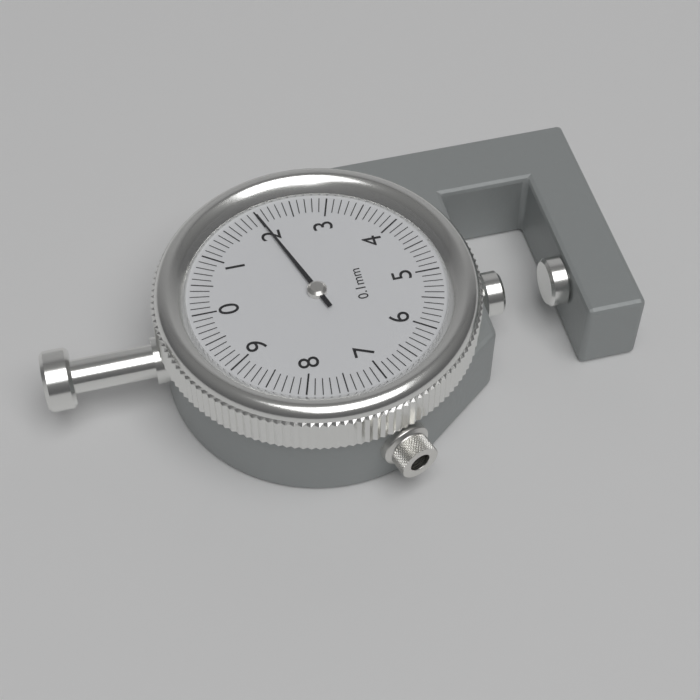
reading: 2.0 mm
